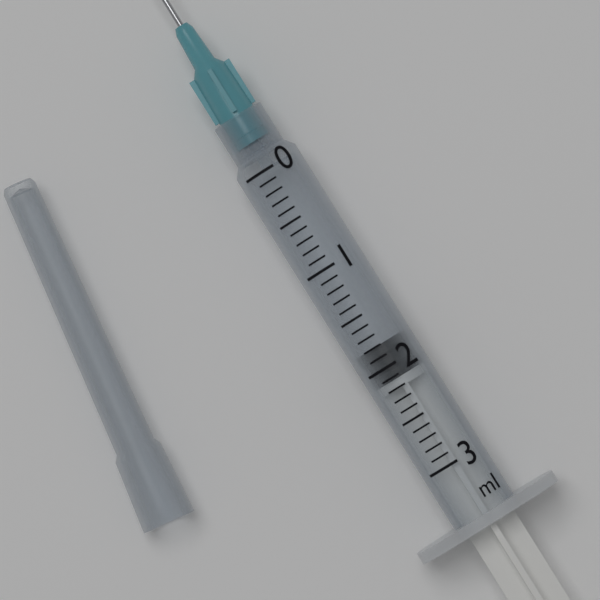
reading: 1.8 ml
